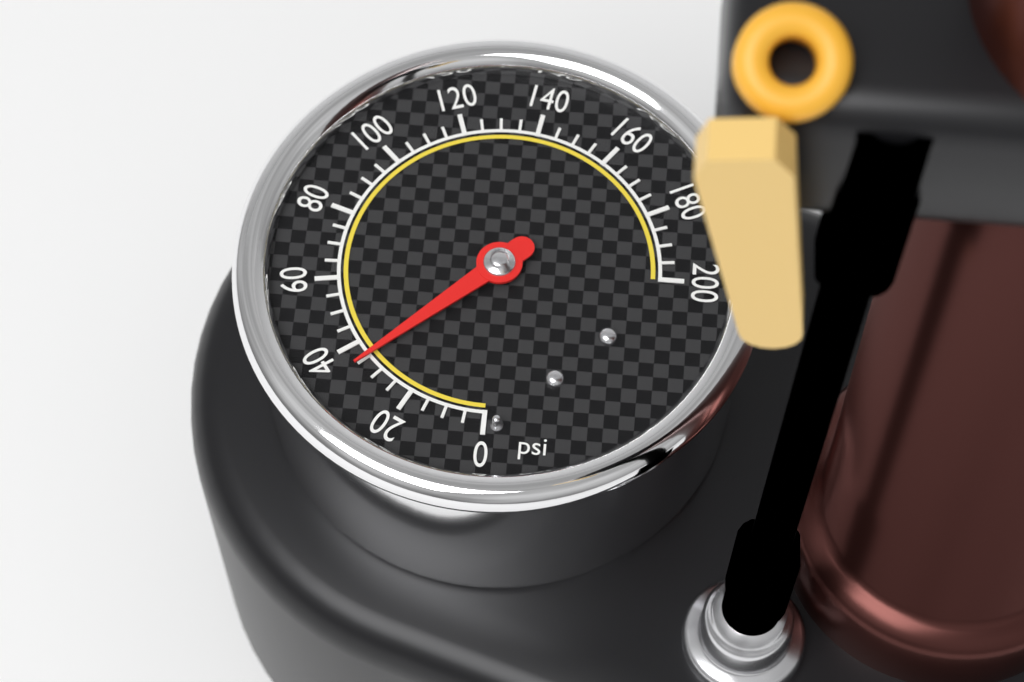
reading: 35 psi
